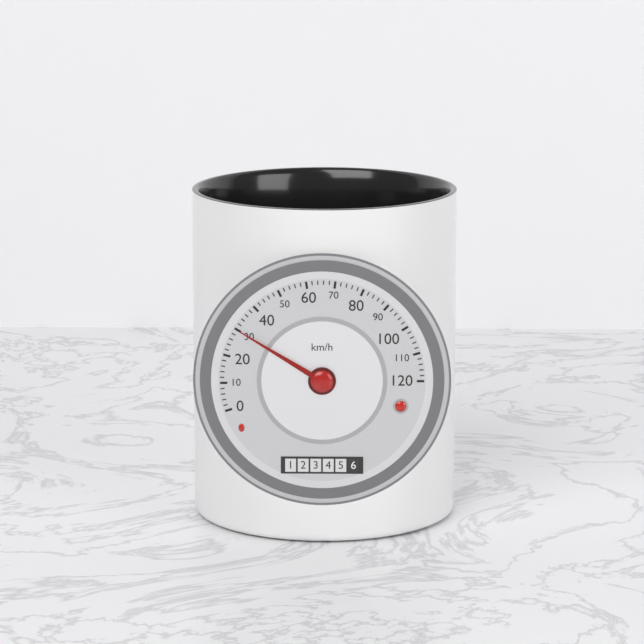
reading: 30 km/h
